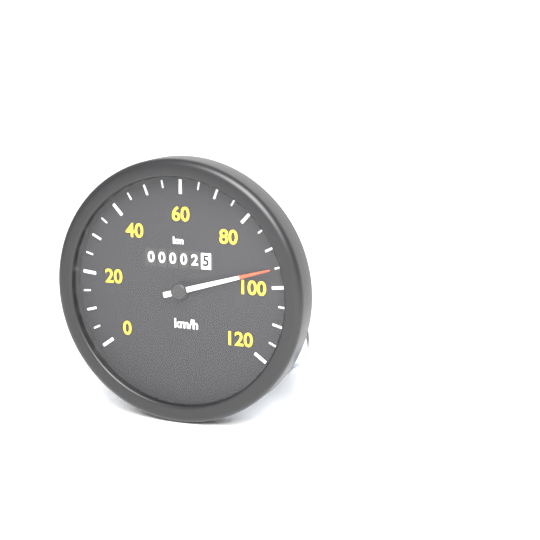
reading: 95 km/h
